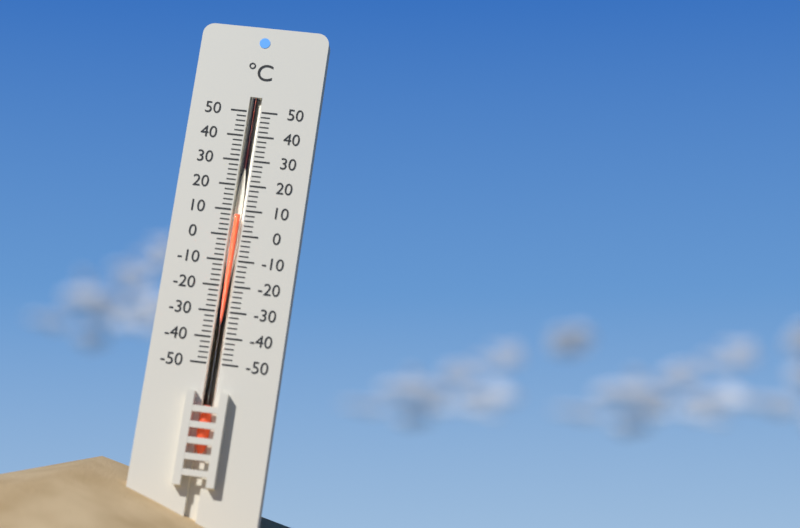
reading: 8 °C
